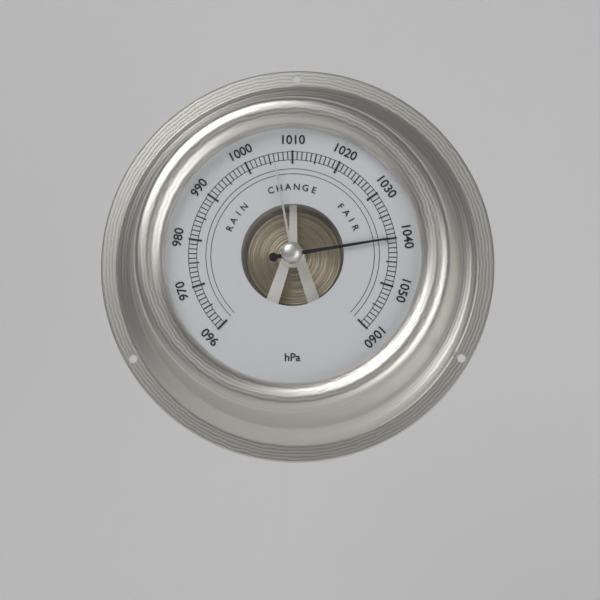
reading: 1040 hPa
